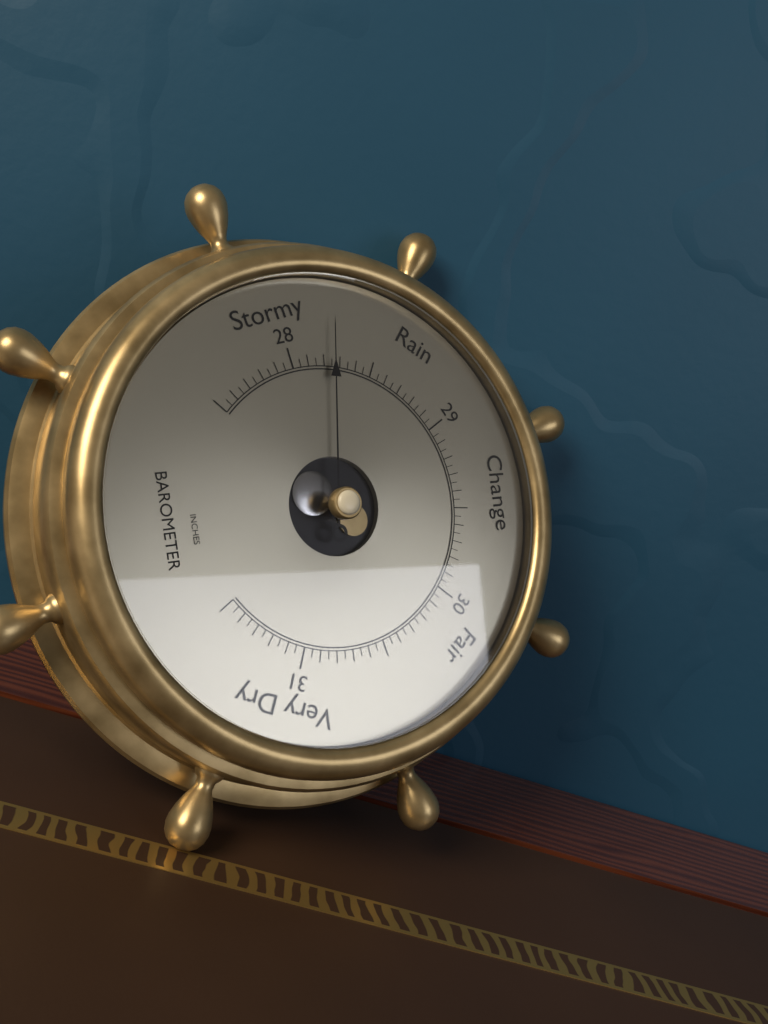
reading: 28.25 inHg
